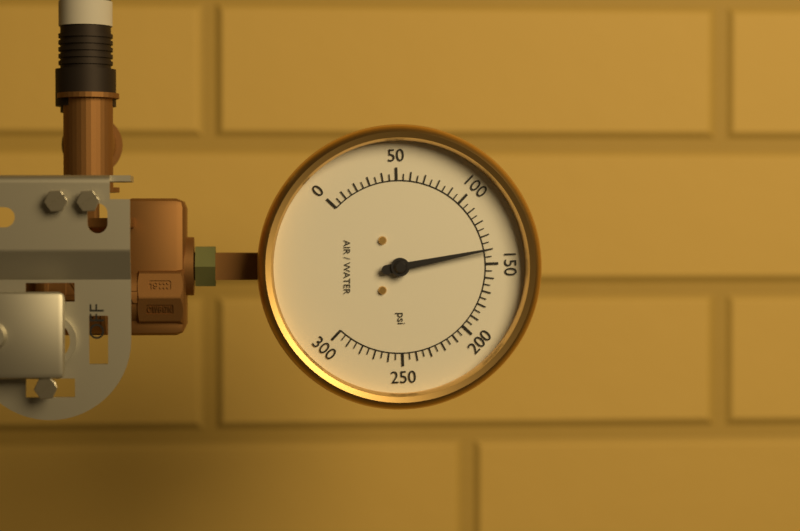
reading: 140 psi
